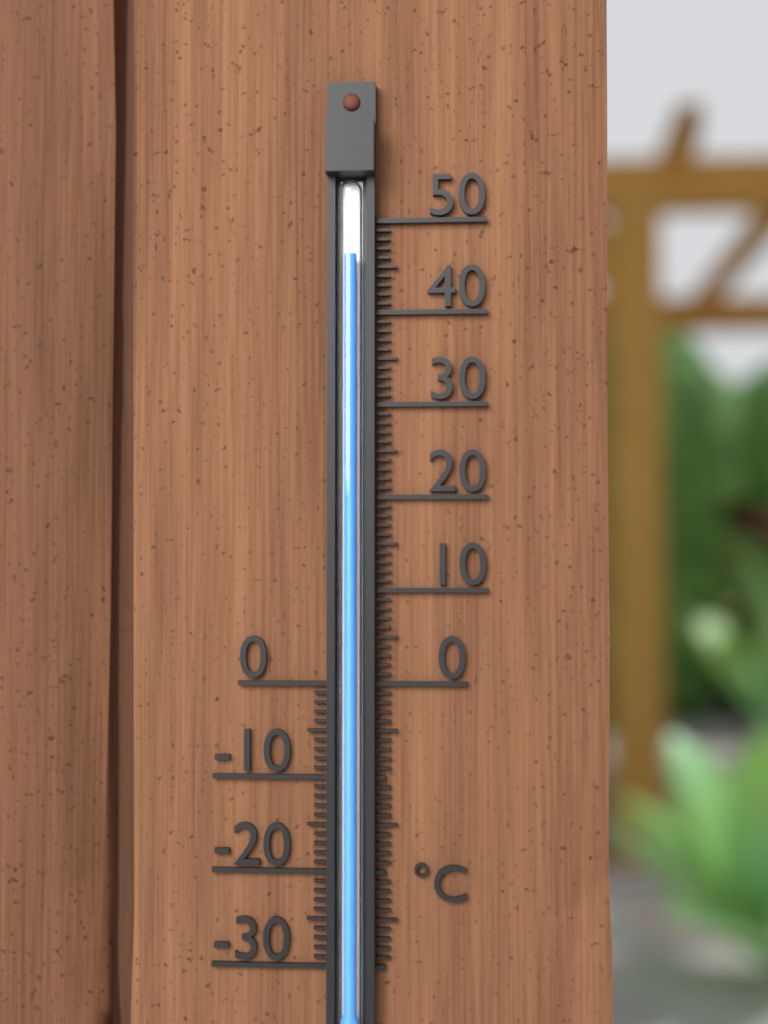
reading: 46 °C
